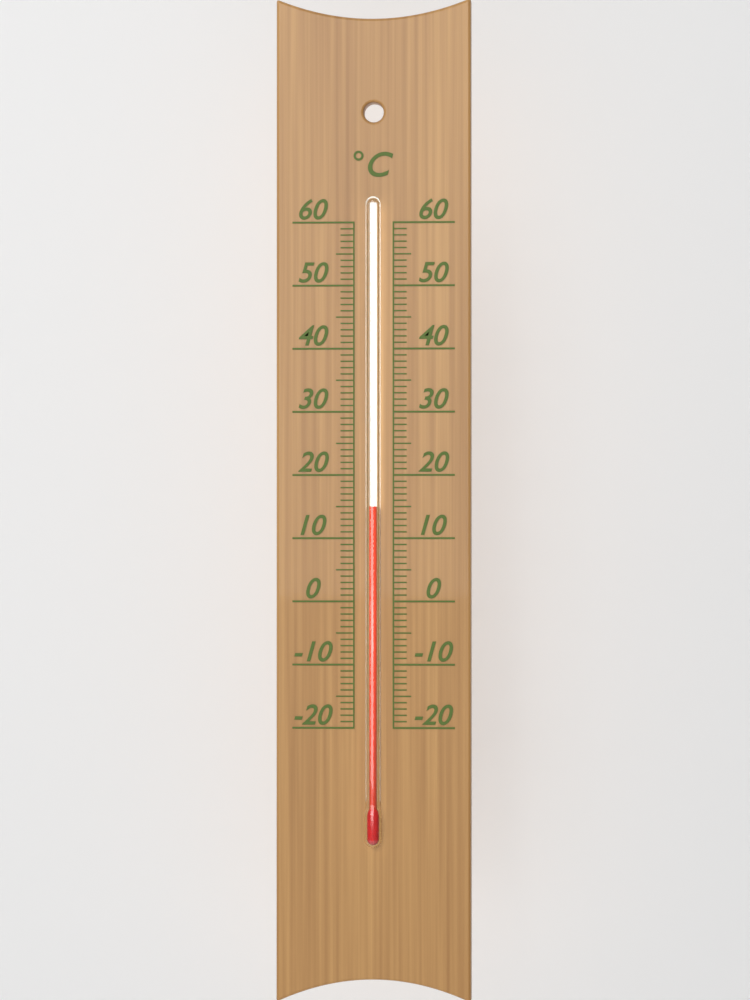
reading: 15 °C
